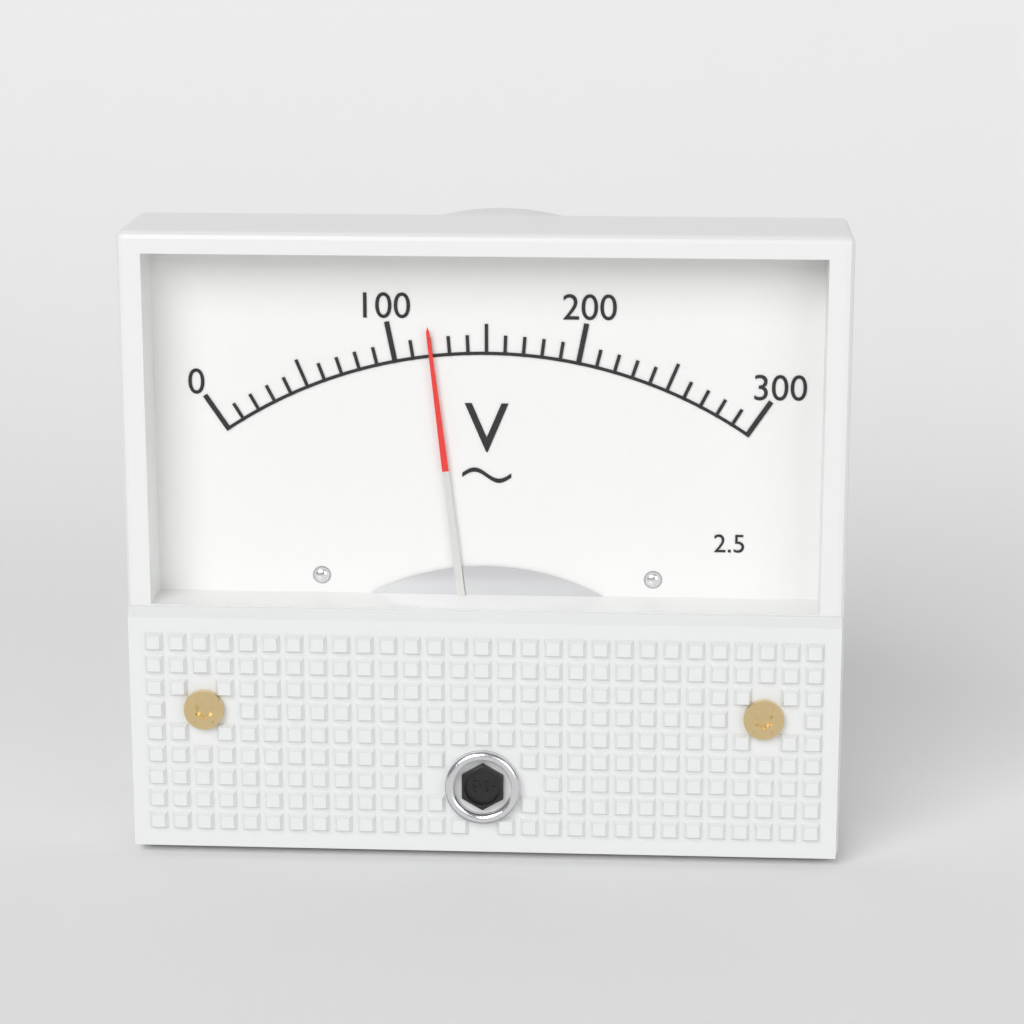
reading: 120 V
